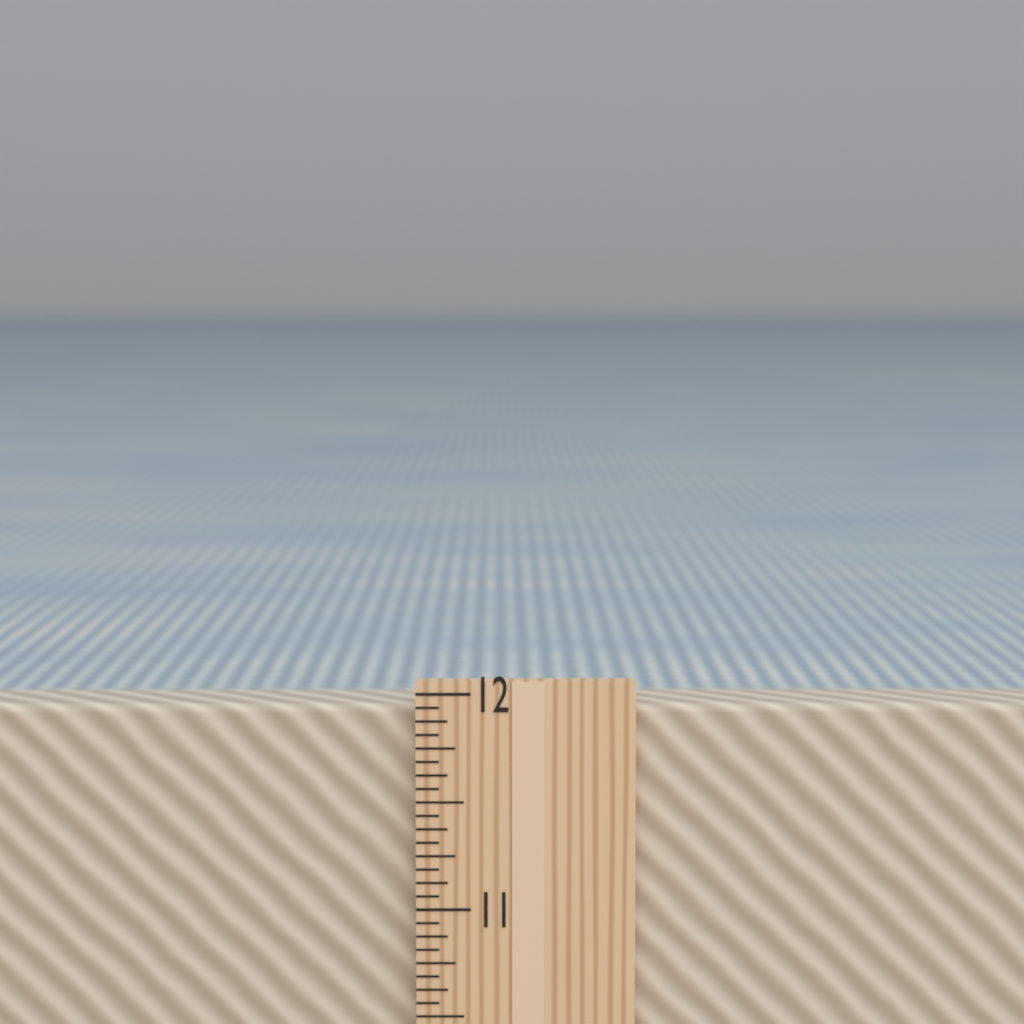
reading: 11.9375 in
